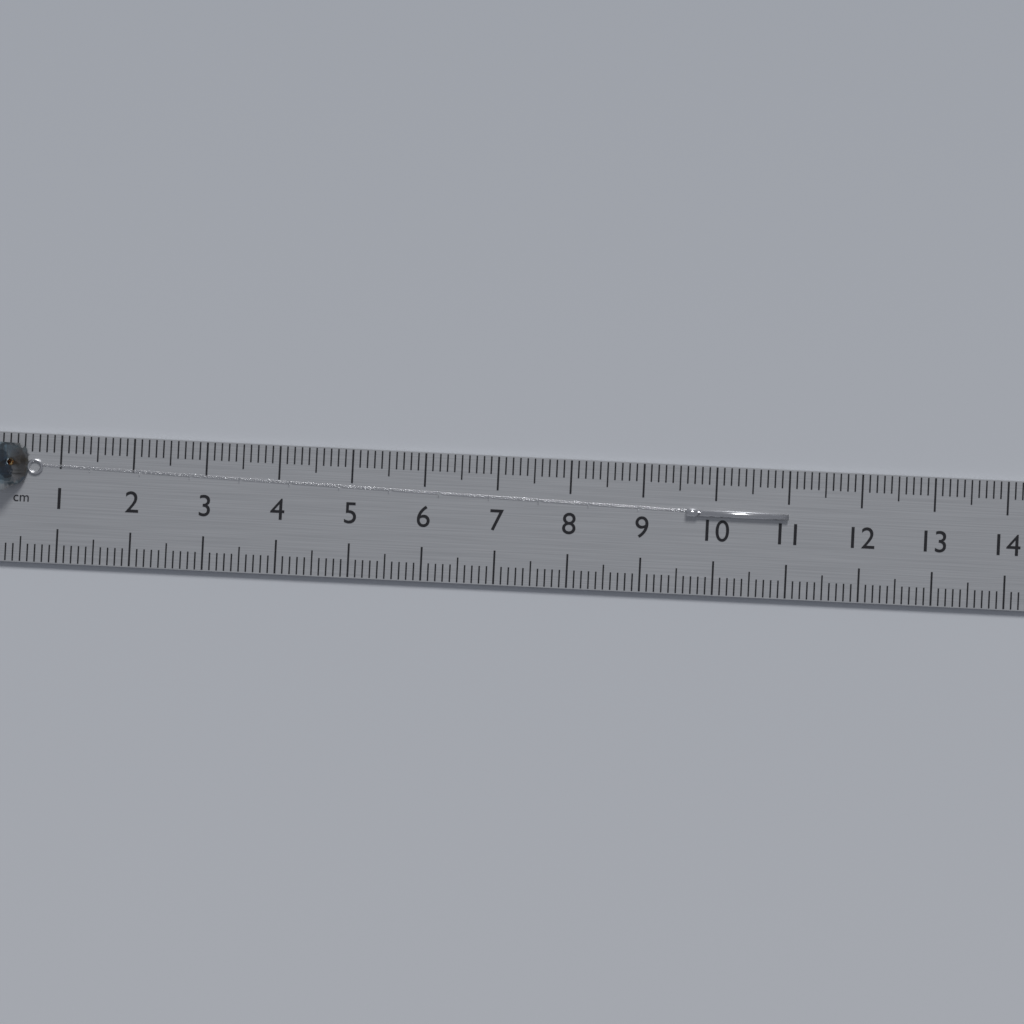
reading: 11.0 cm
